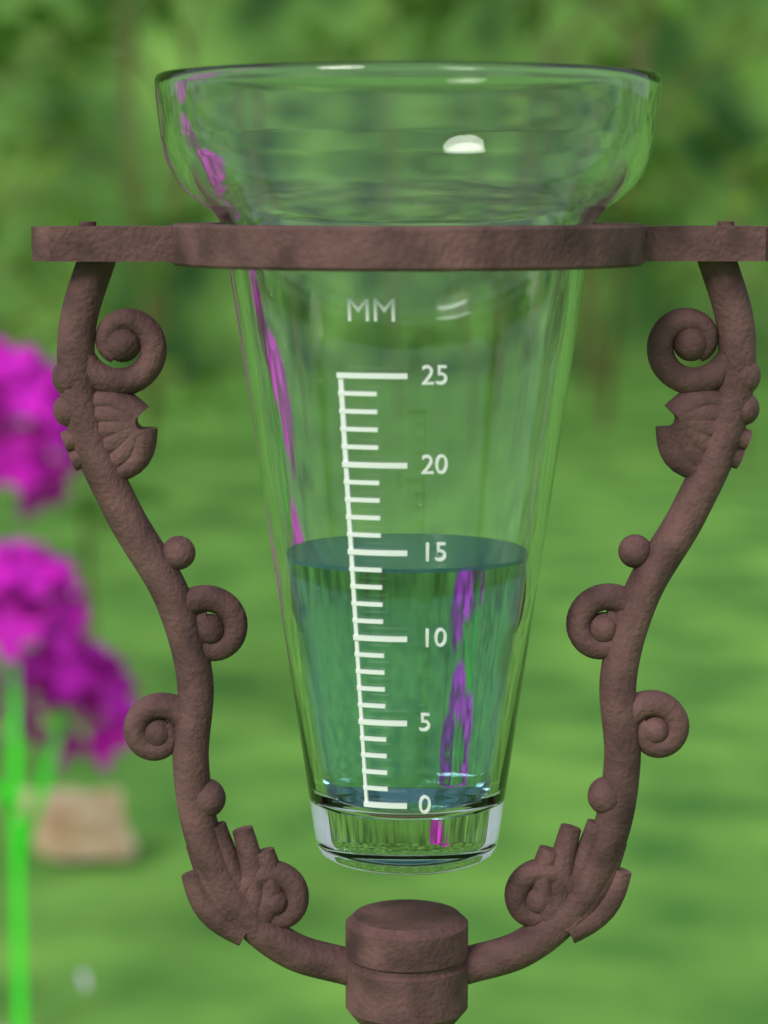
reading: 14 mm
